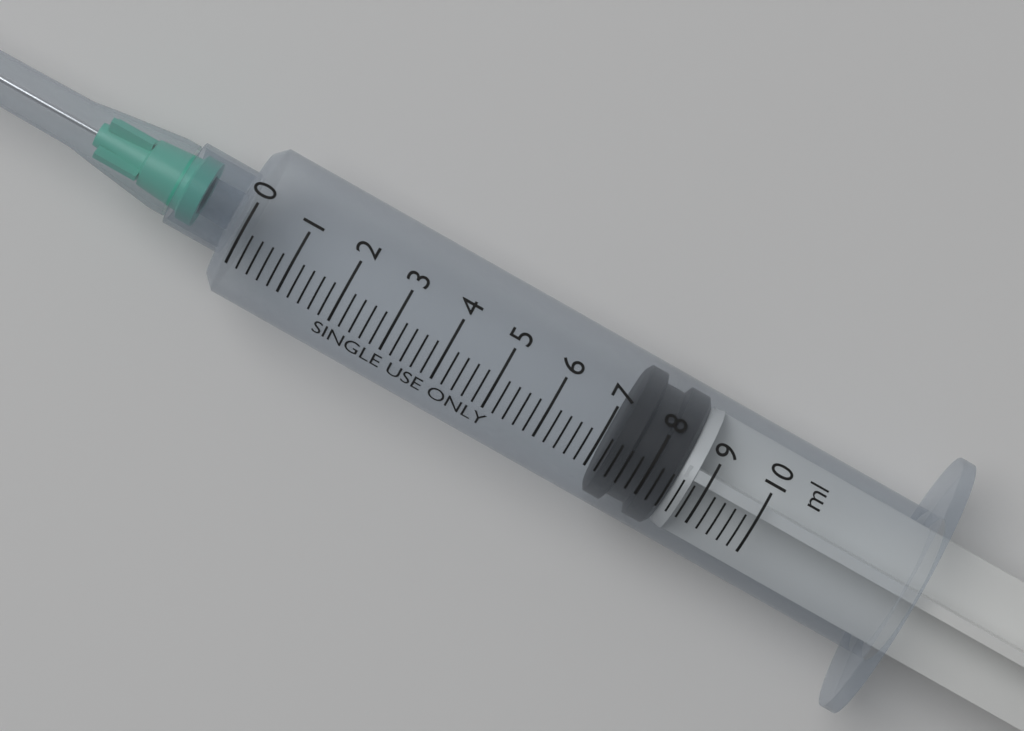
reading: 7.2 ml
